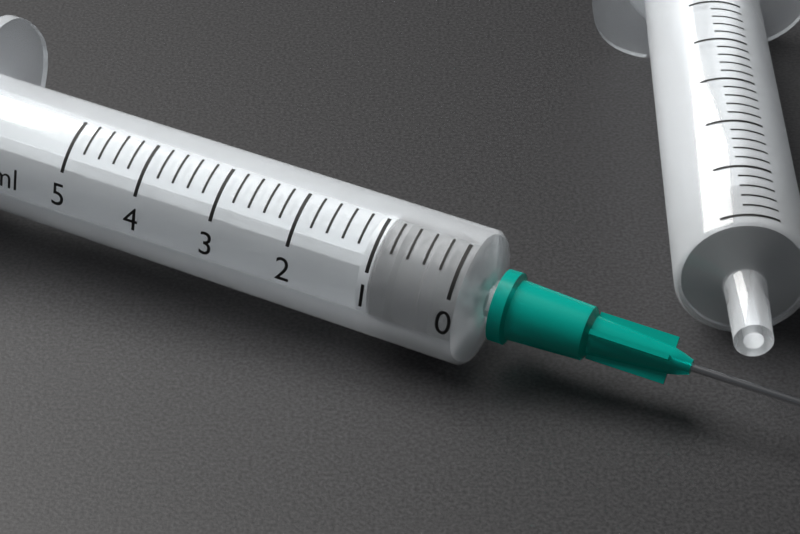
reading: 0.2 ml
